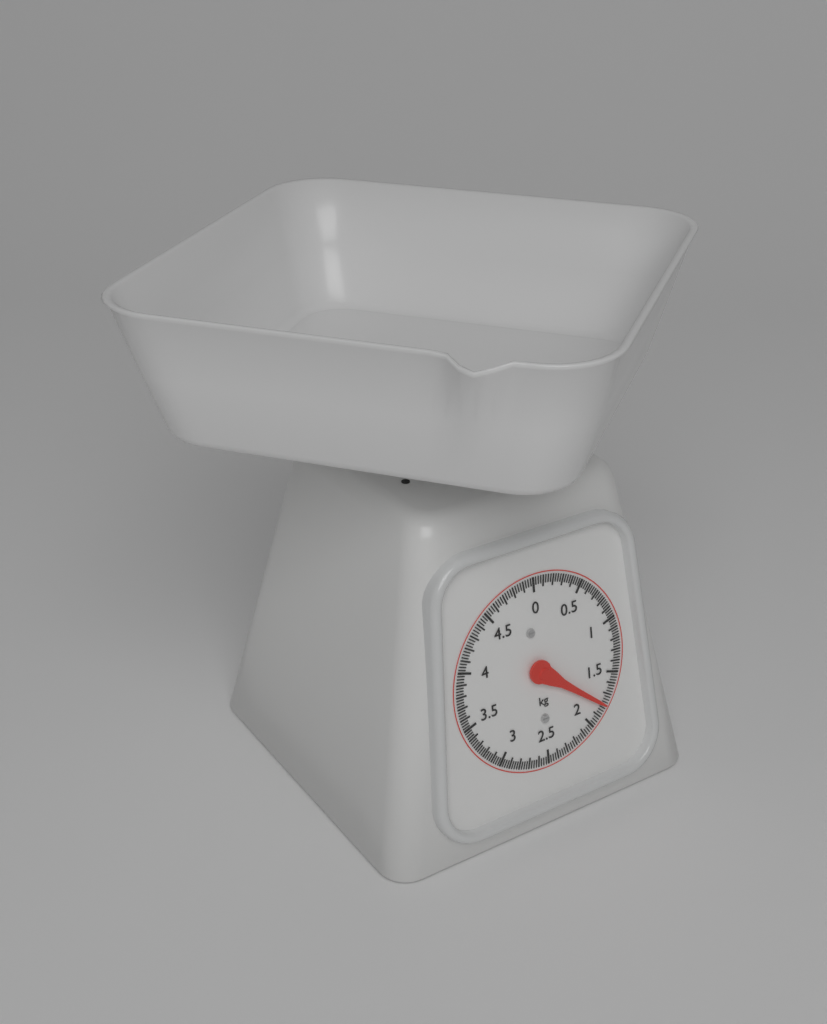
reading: 1.800 kg
